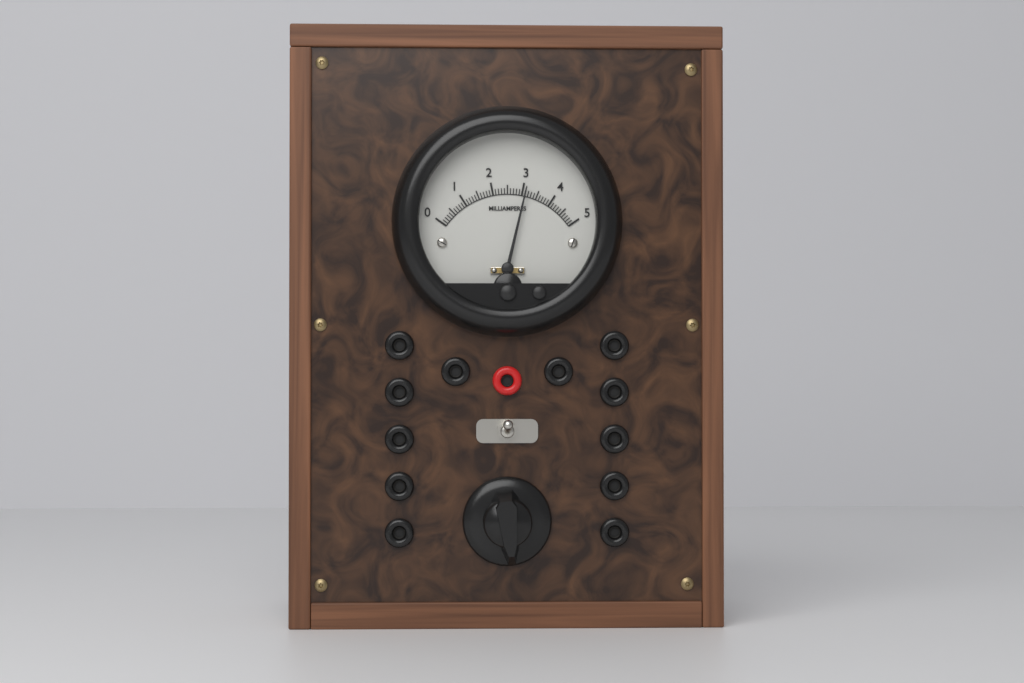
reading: 3.1 mA
